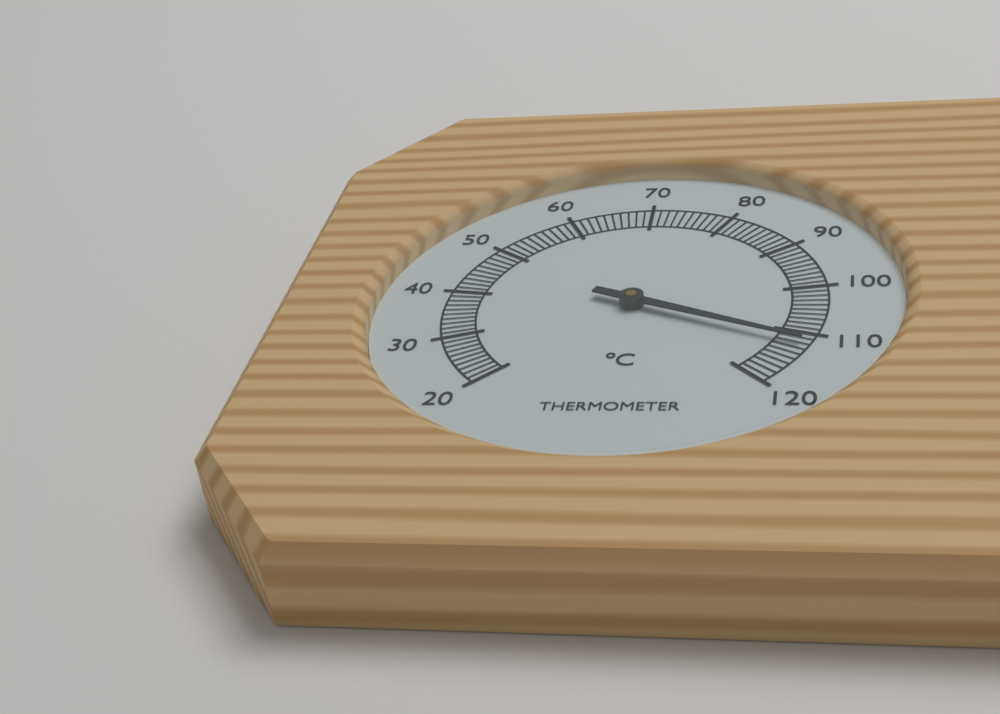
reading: 112 °C
